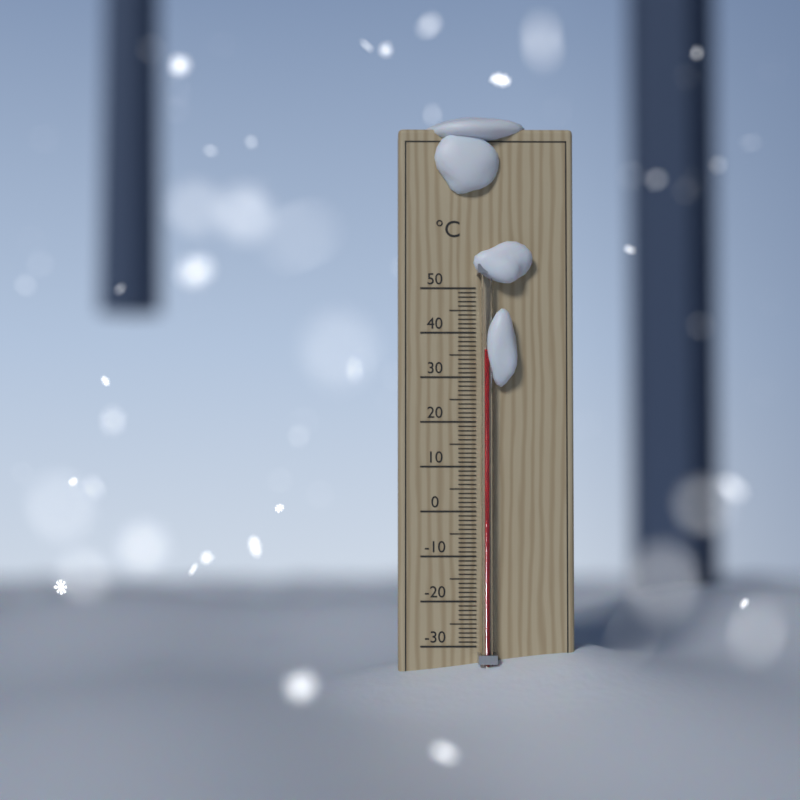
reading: 36 °C
